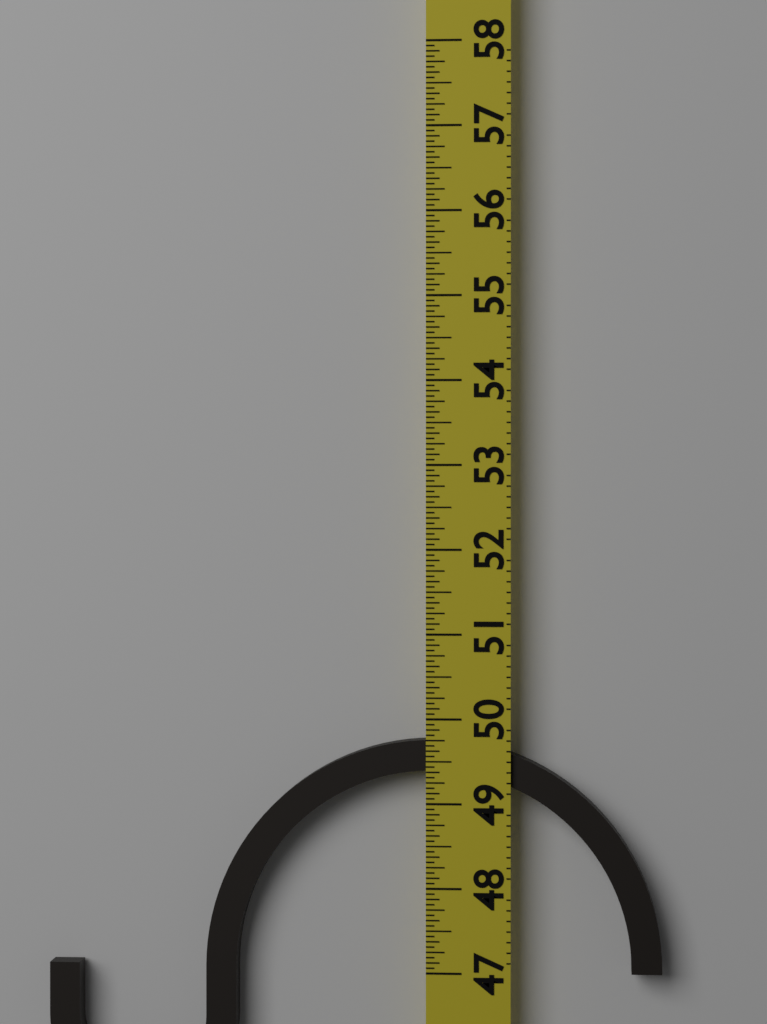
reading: 49.7500 (no unit)
